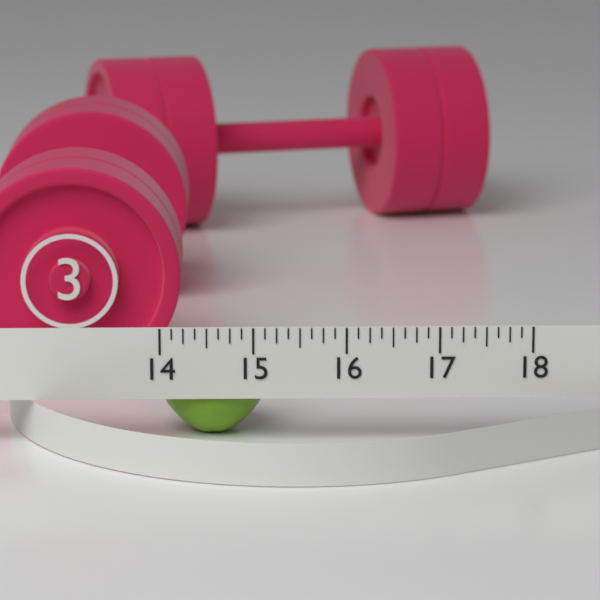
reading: 15.125 (no unit)
